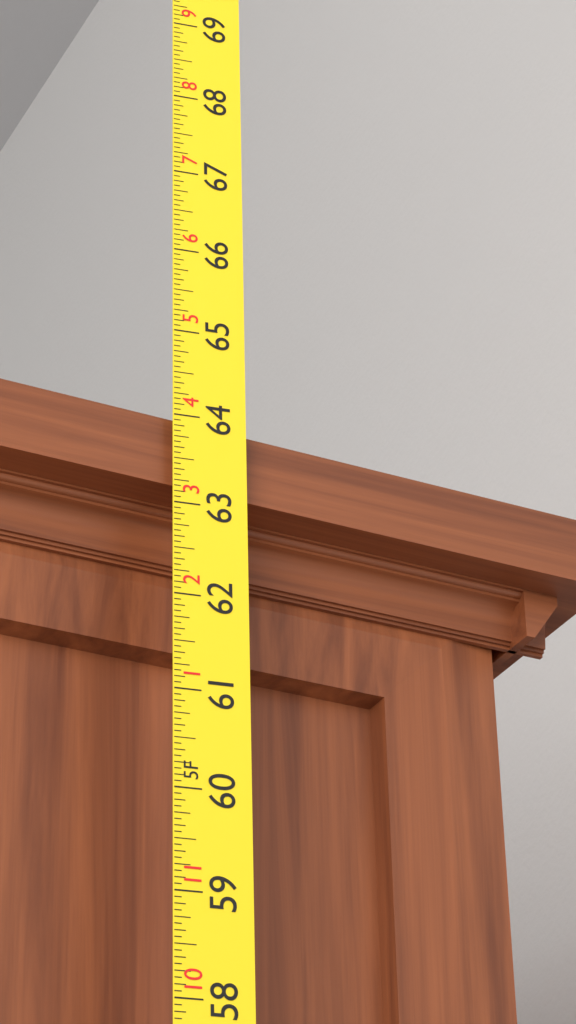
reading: 64.0000 in
